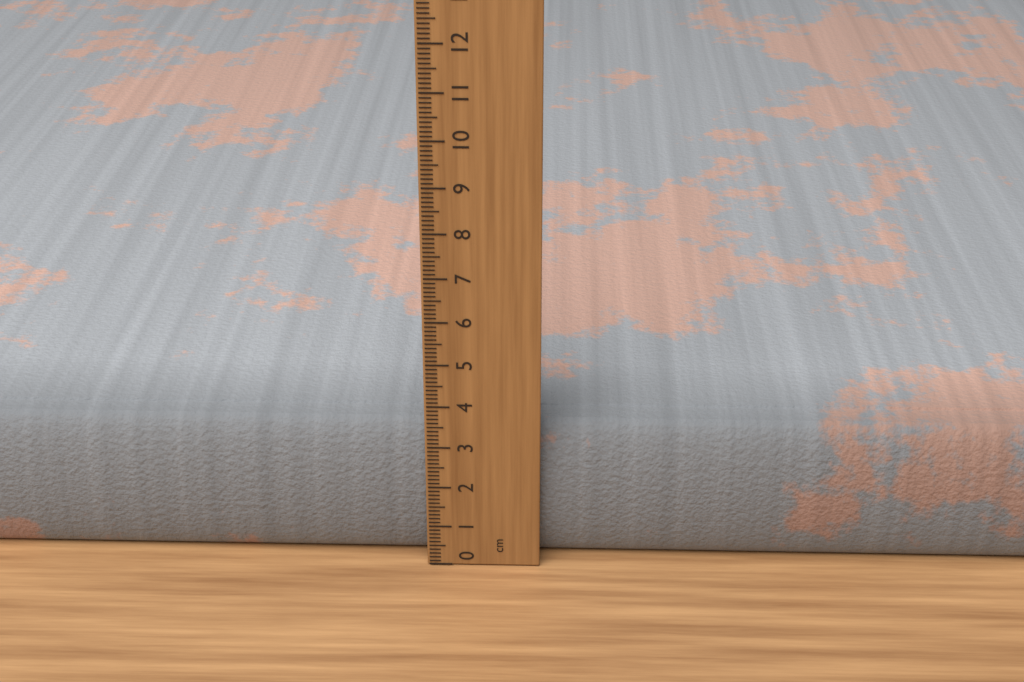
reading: 3.4 cm
